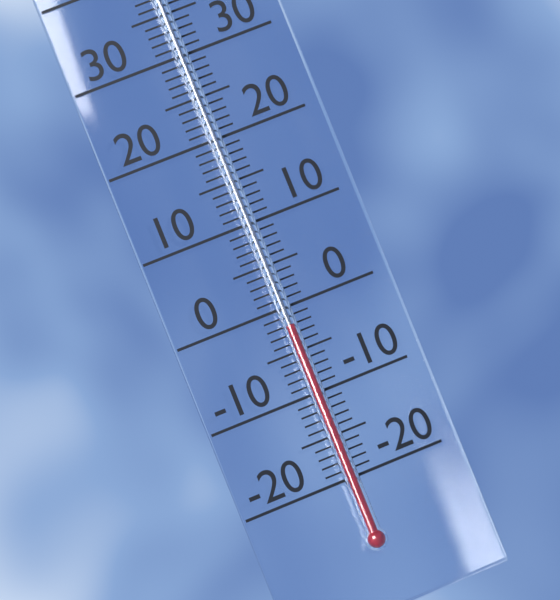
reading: -2 °C
